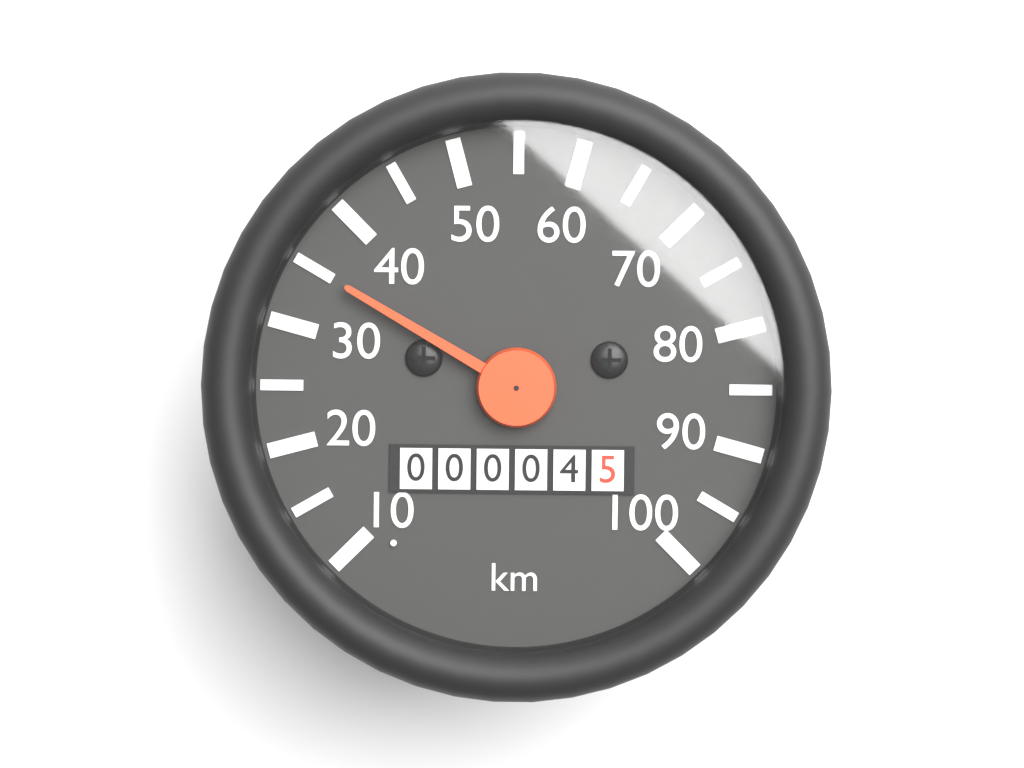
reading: 35 km/h
